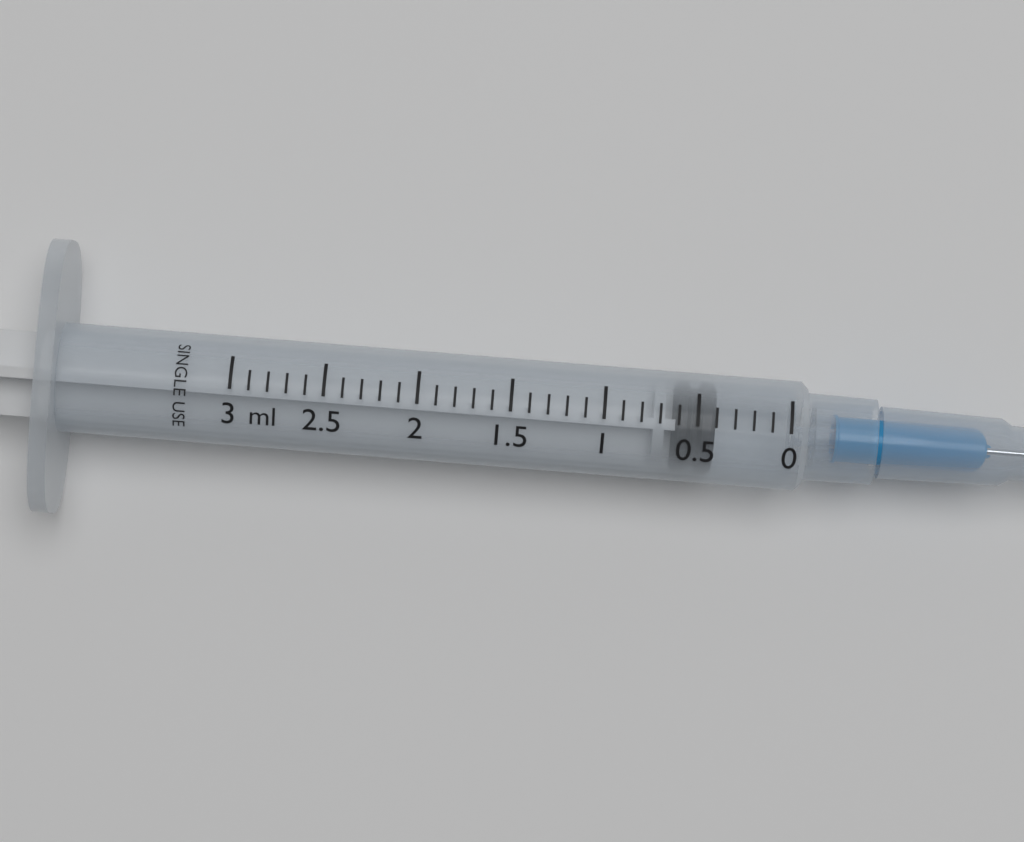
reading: 0.4 ml
